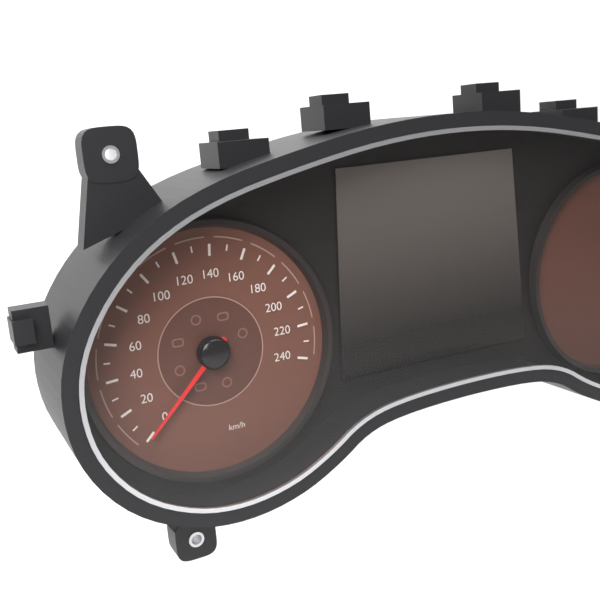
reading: 0 km/h
